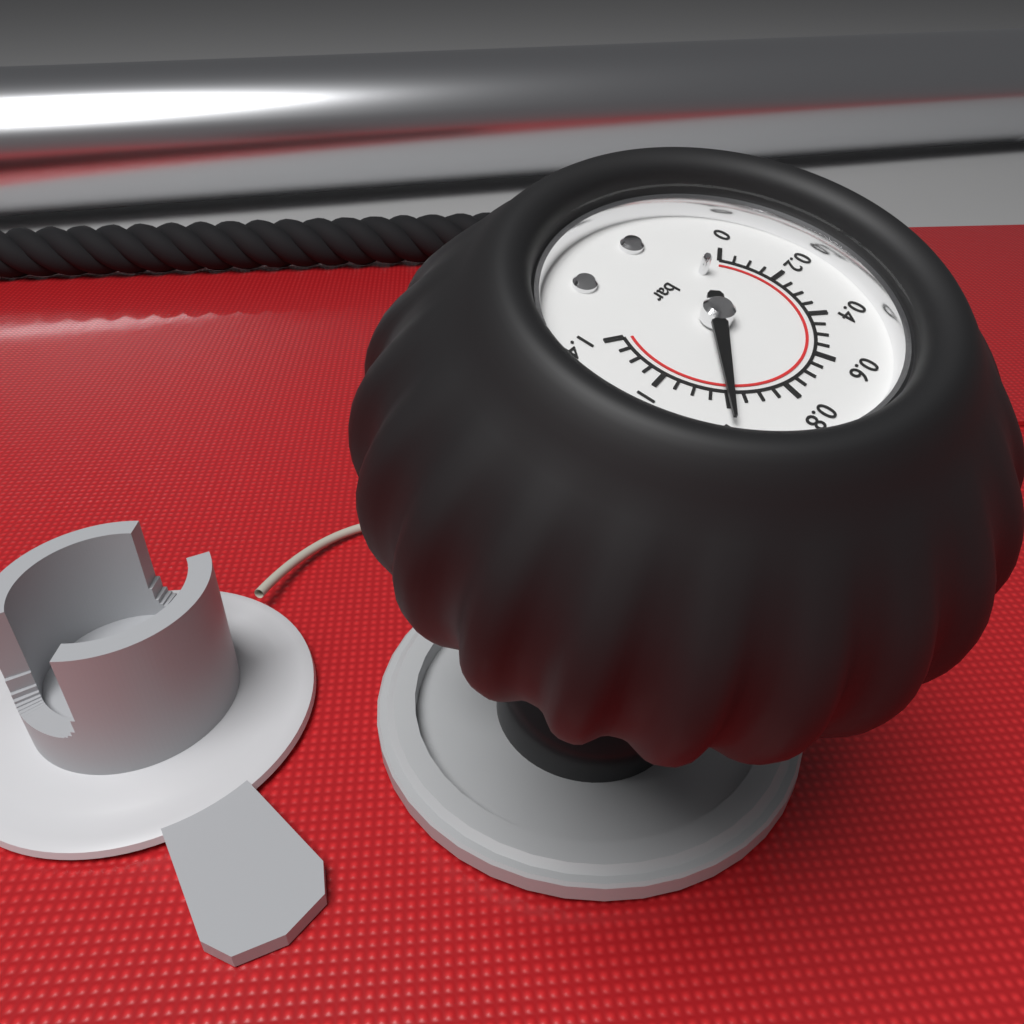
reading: 1.00 bar
